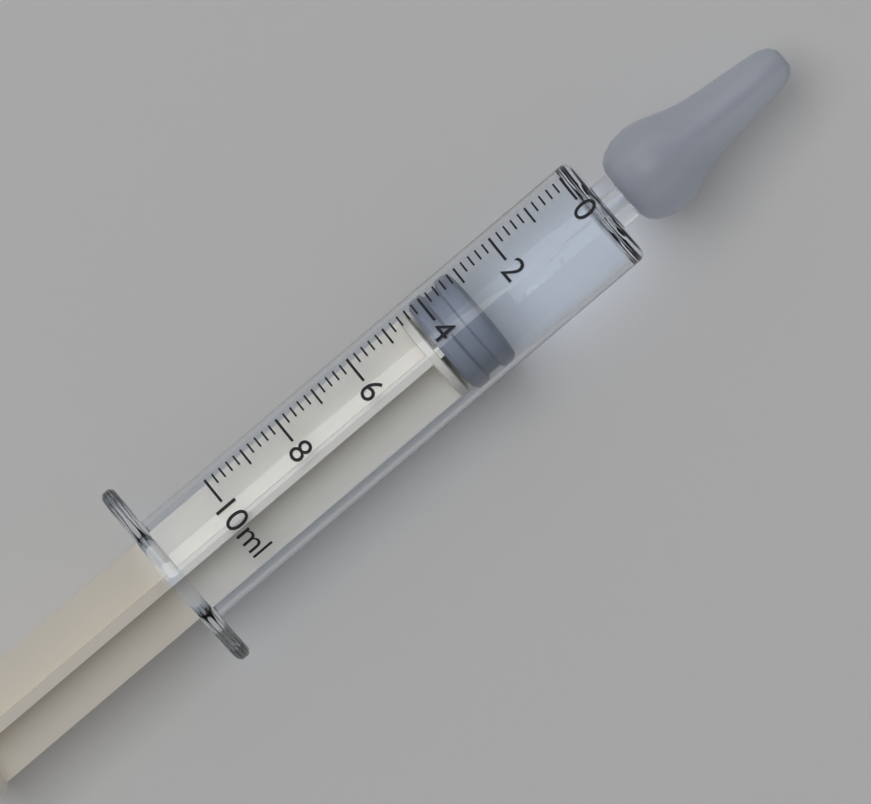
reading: 3.2 ml
